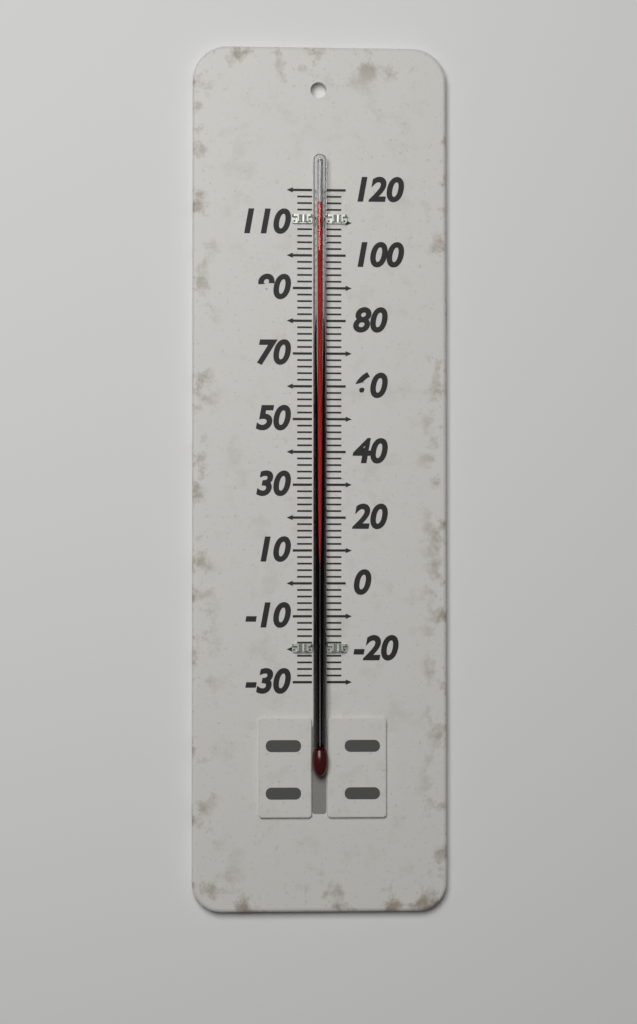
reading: 116 (no unit)
